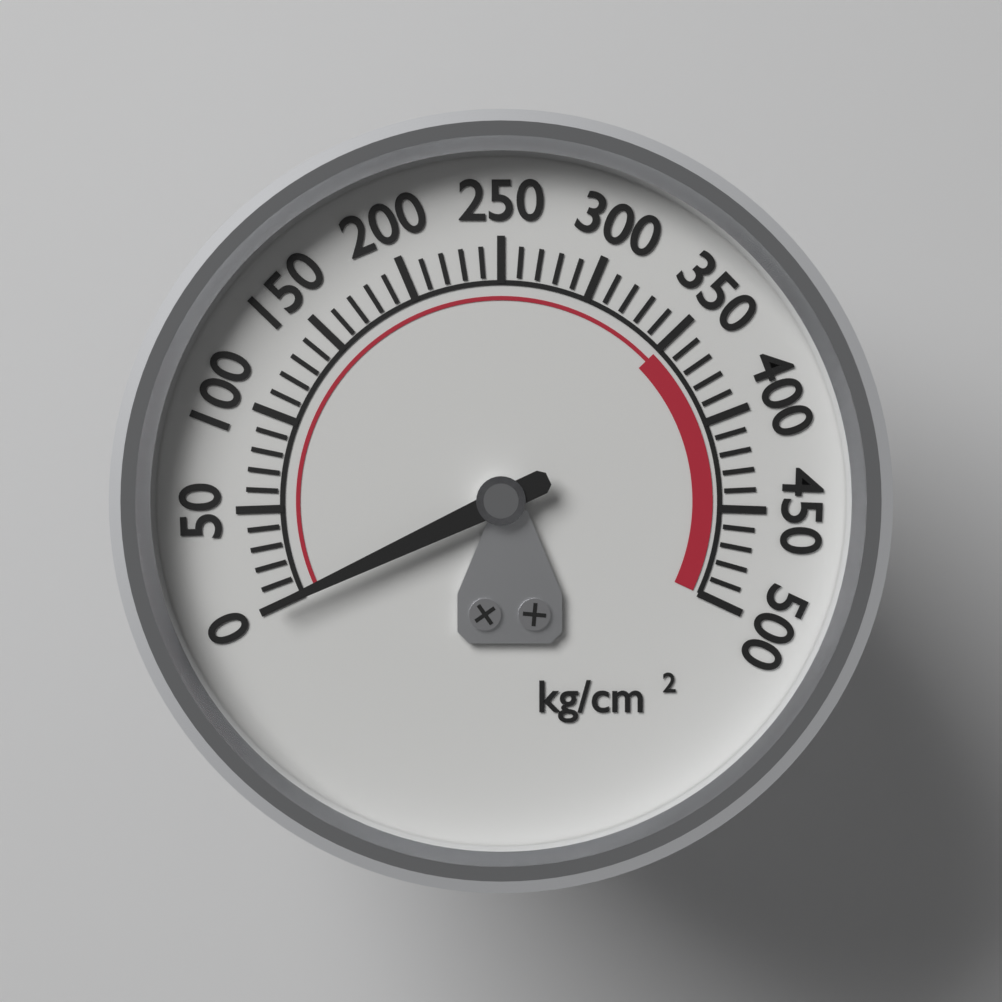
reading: 0 kg/cm²
